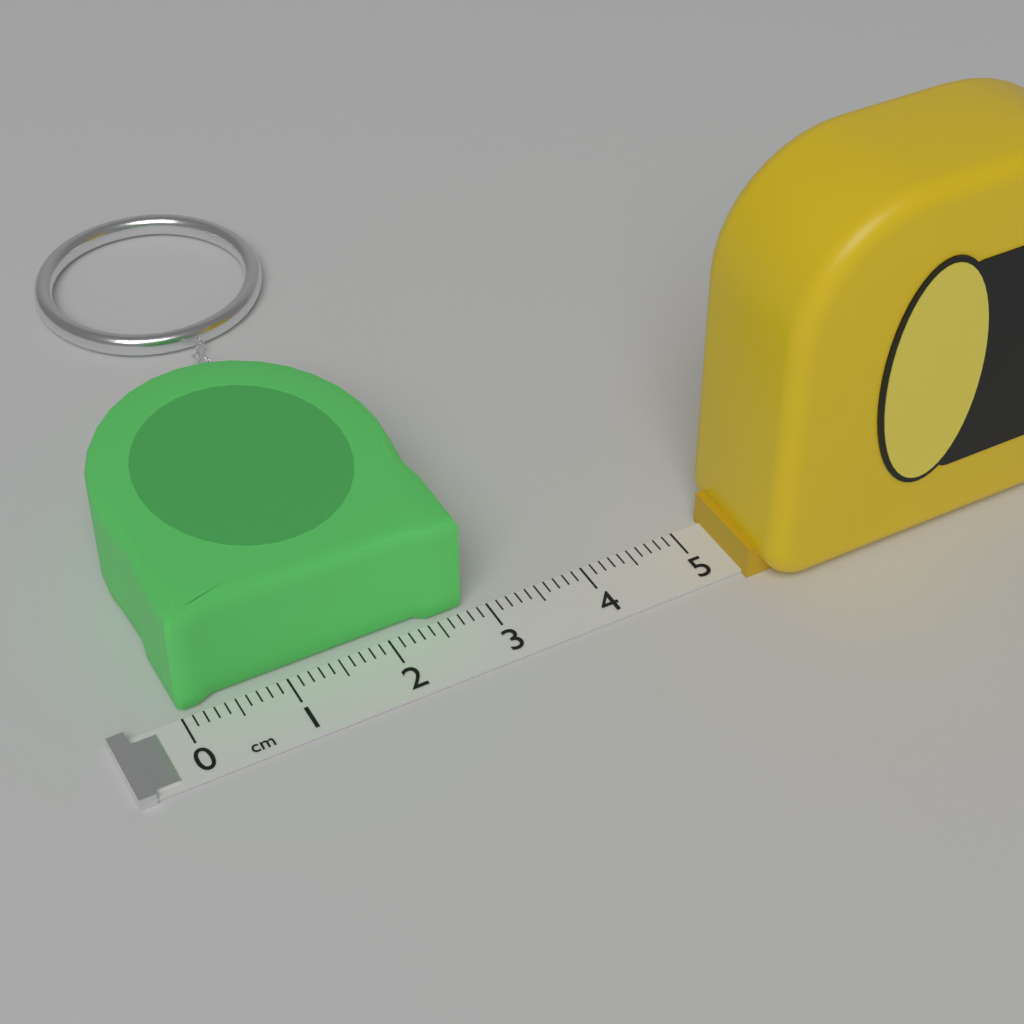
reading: 2.8 cm
